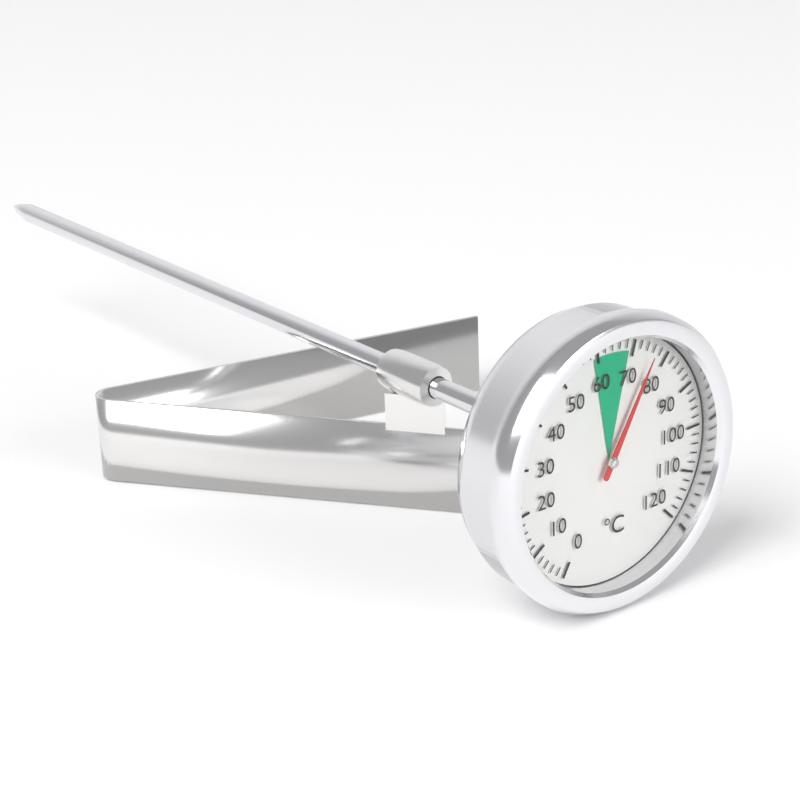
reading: 76 °C
